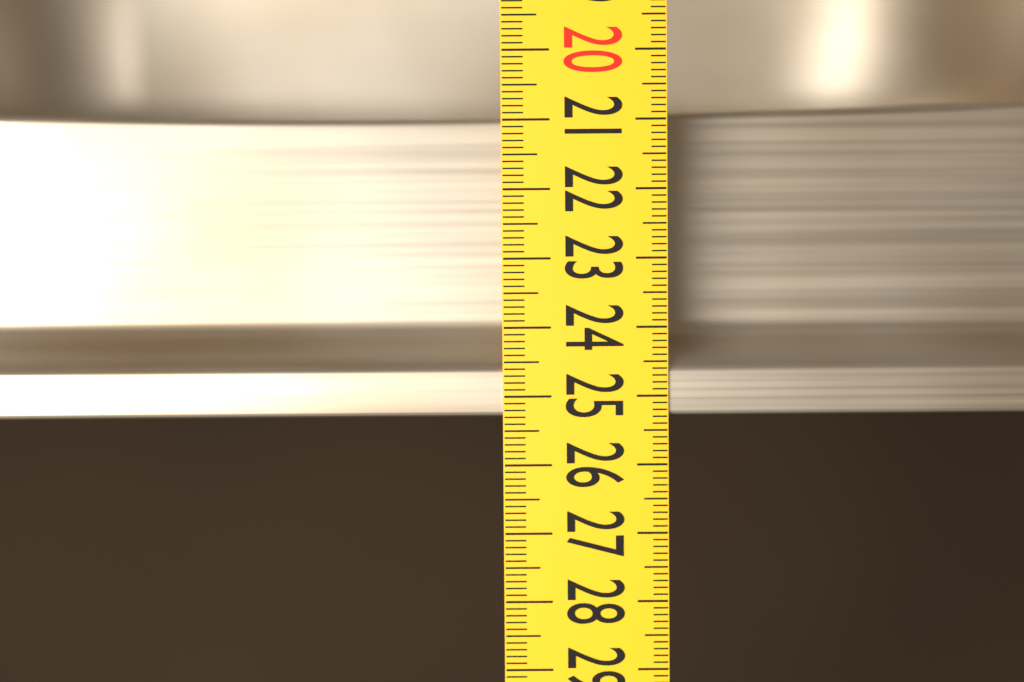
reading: 25.3 (no unit)
